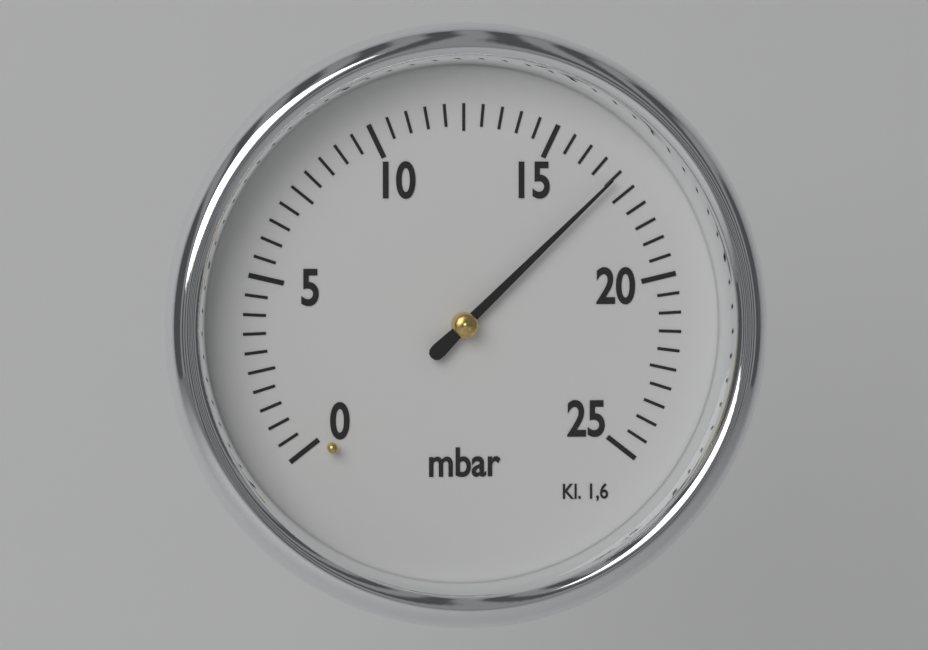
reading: 17.0 mbar
